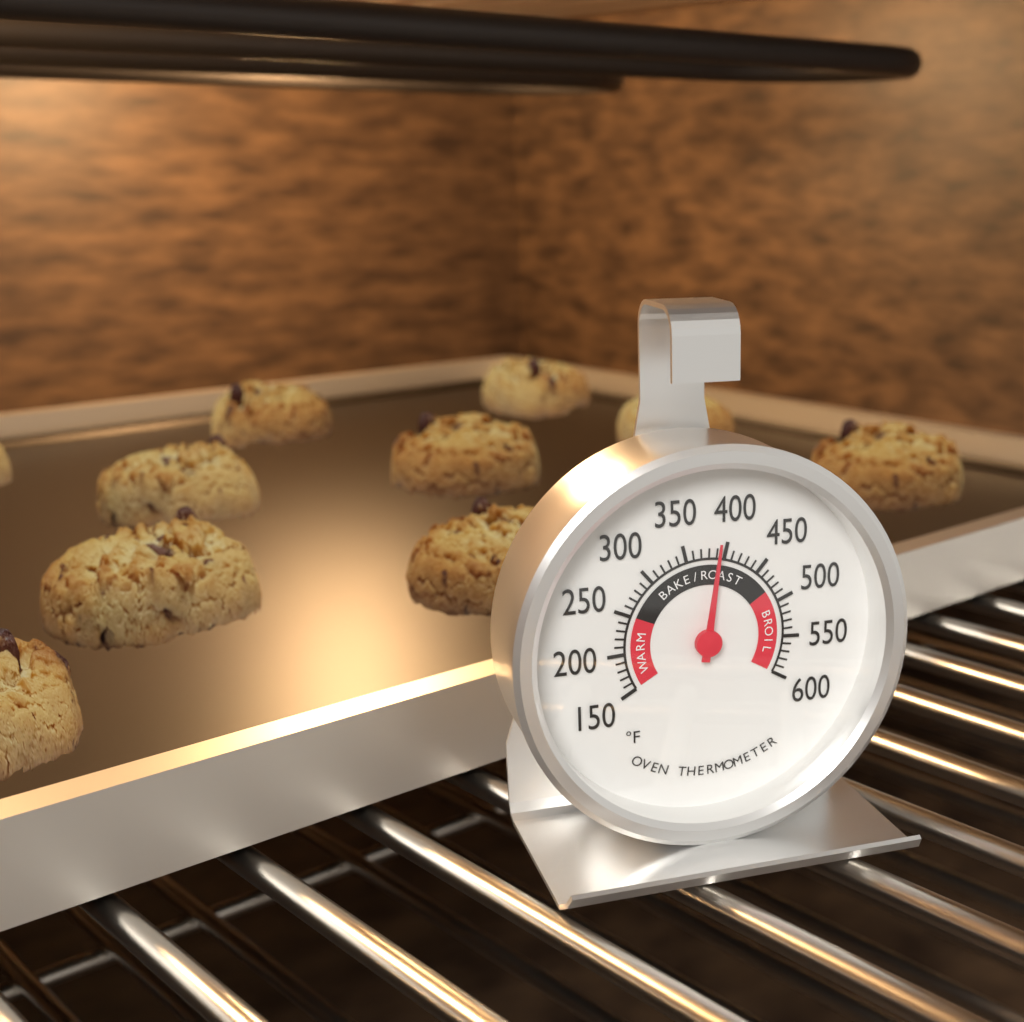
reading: 390 °F
